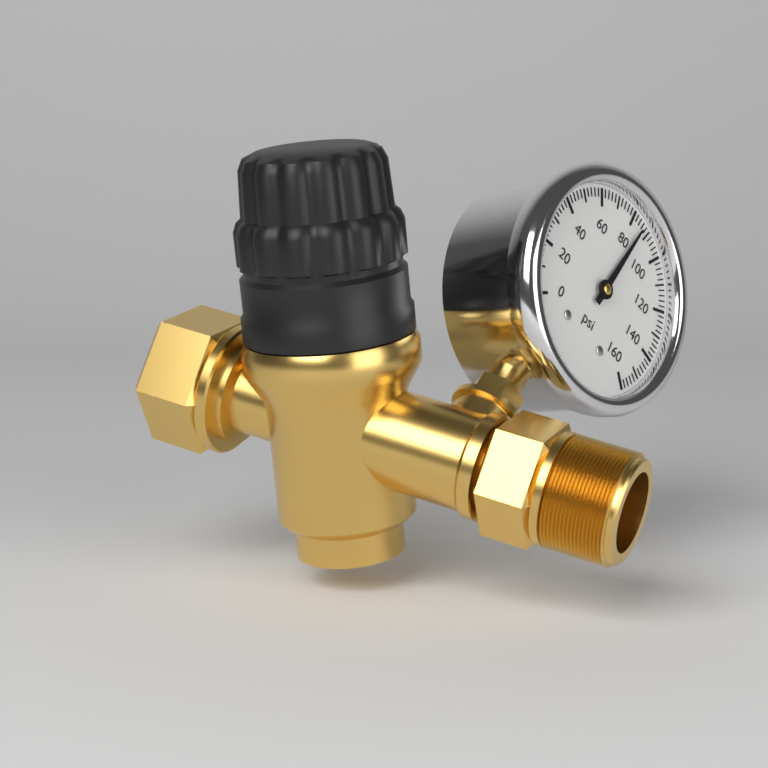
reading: 86 psi
